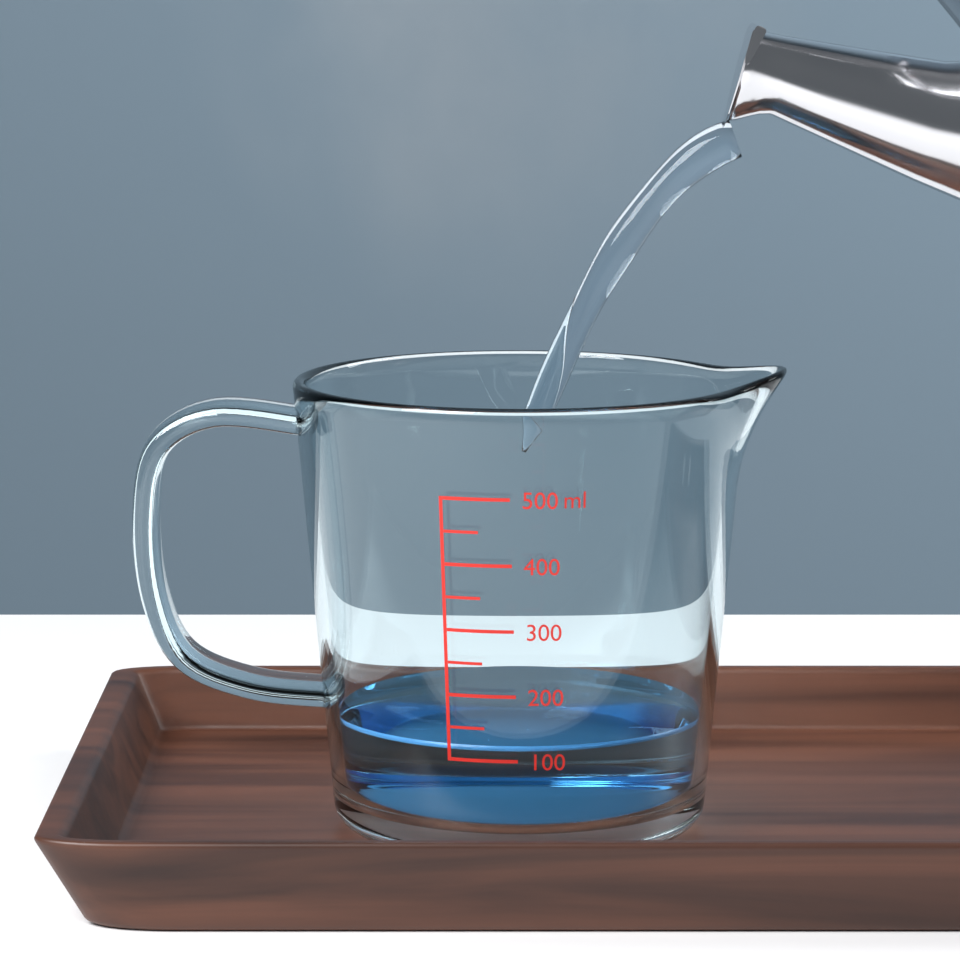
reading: 120 ml
